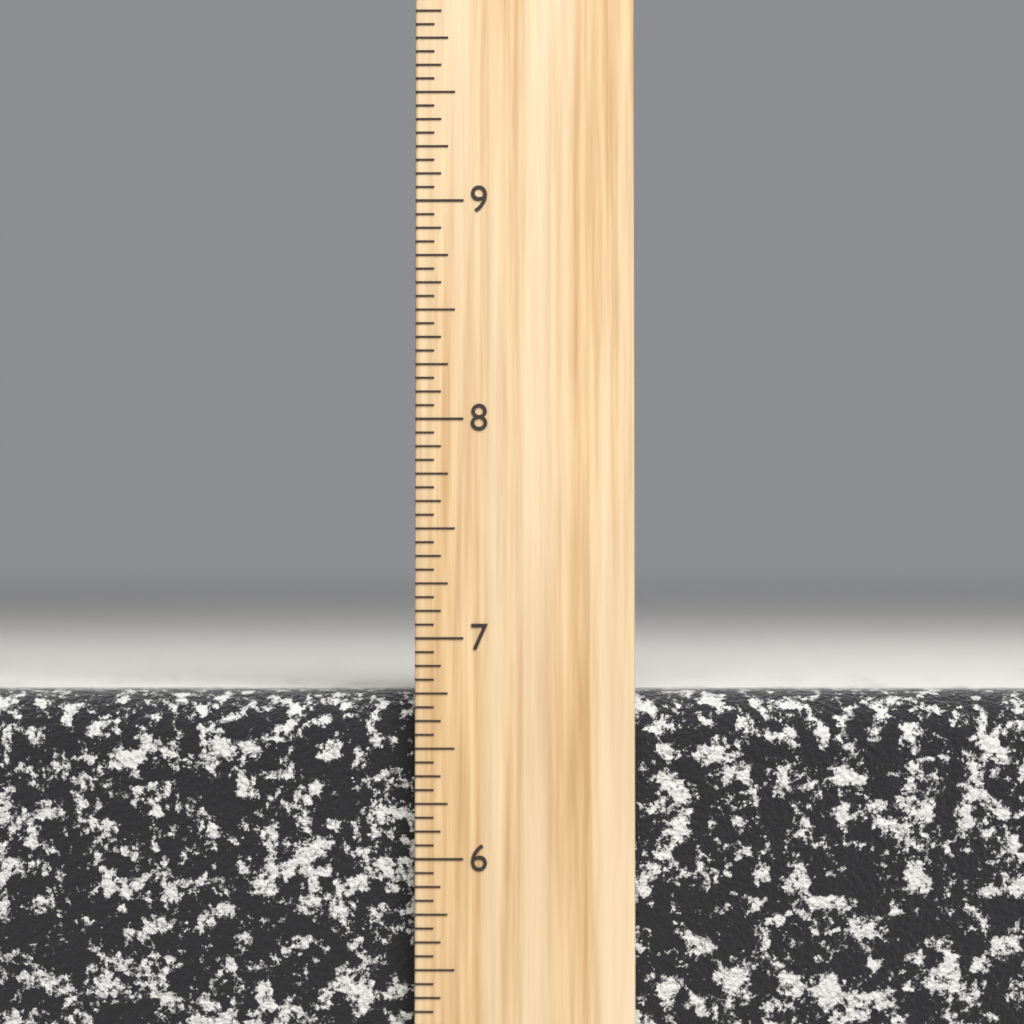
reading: 6.7500 inch
